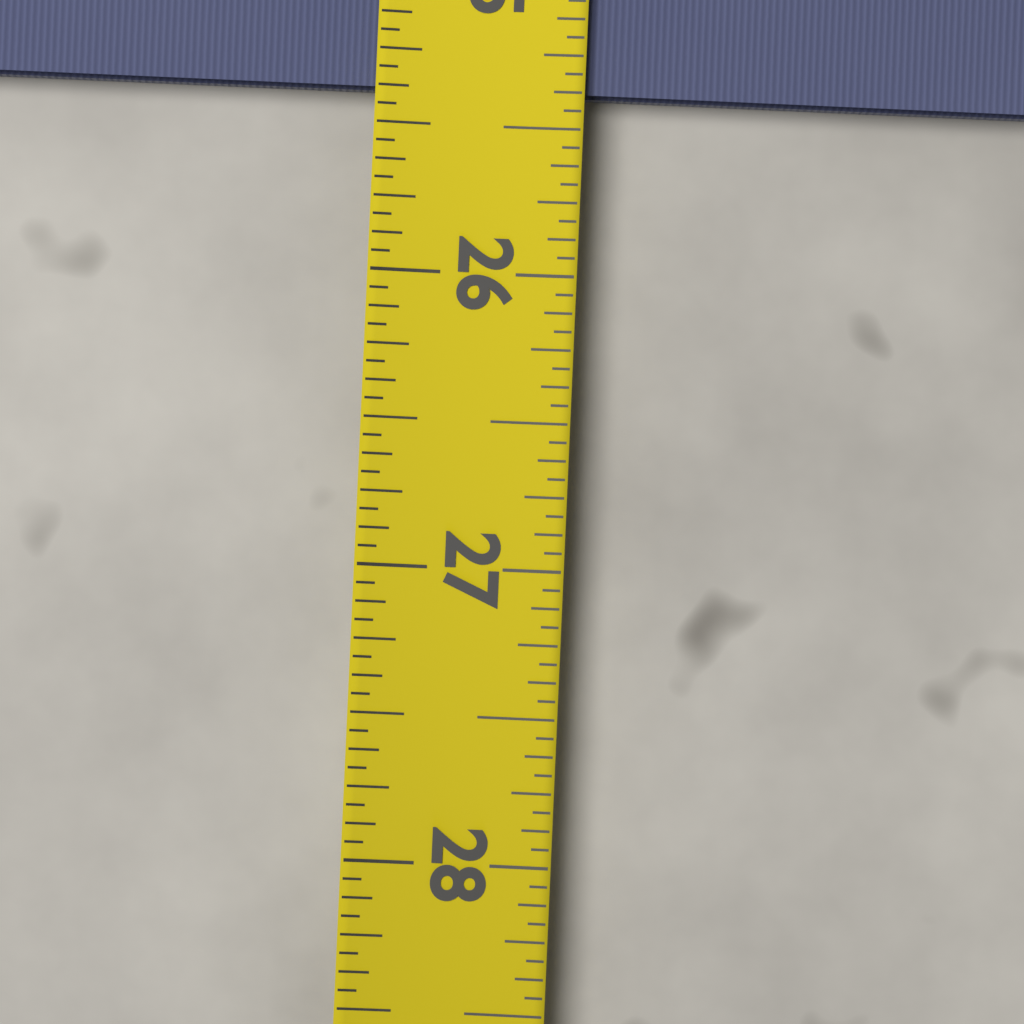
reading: 25.3750 (no unit)
